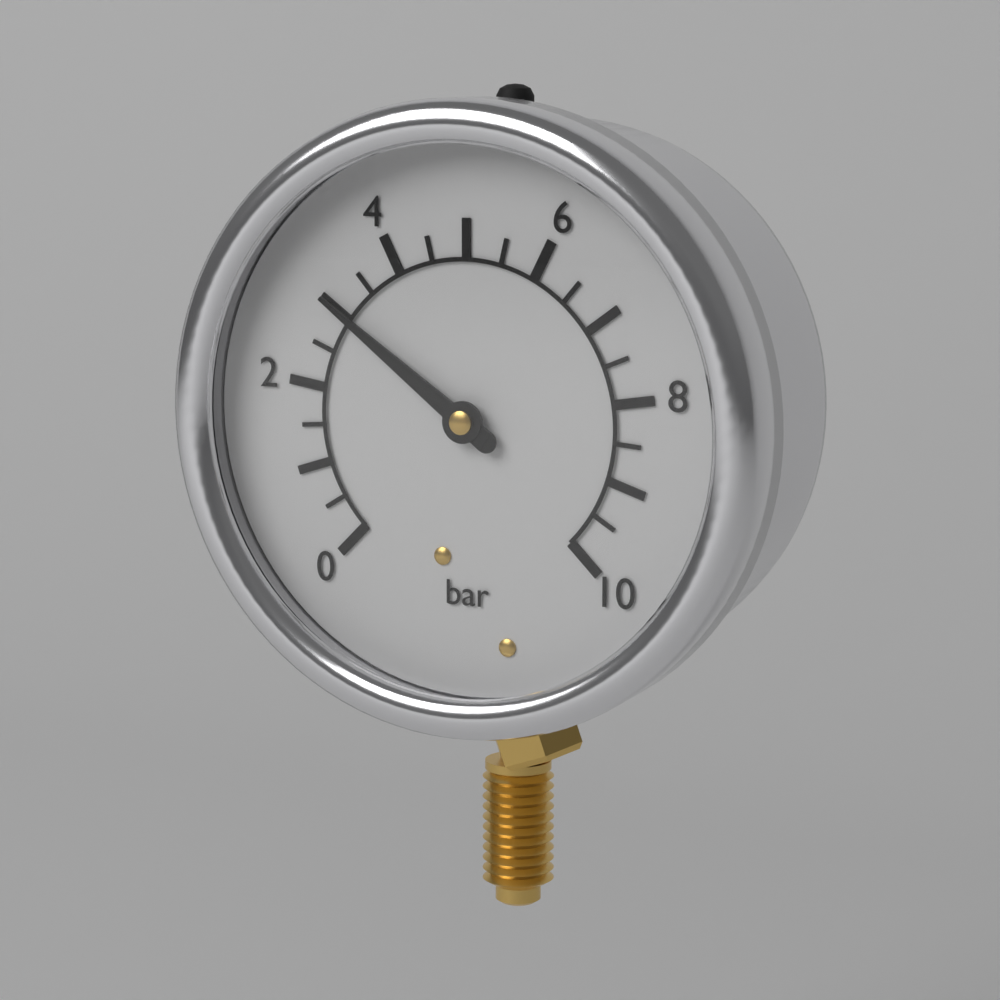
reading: 3.0 bar
